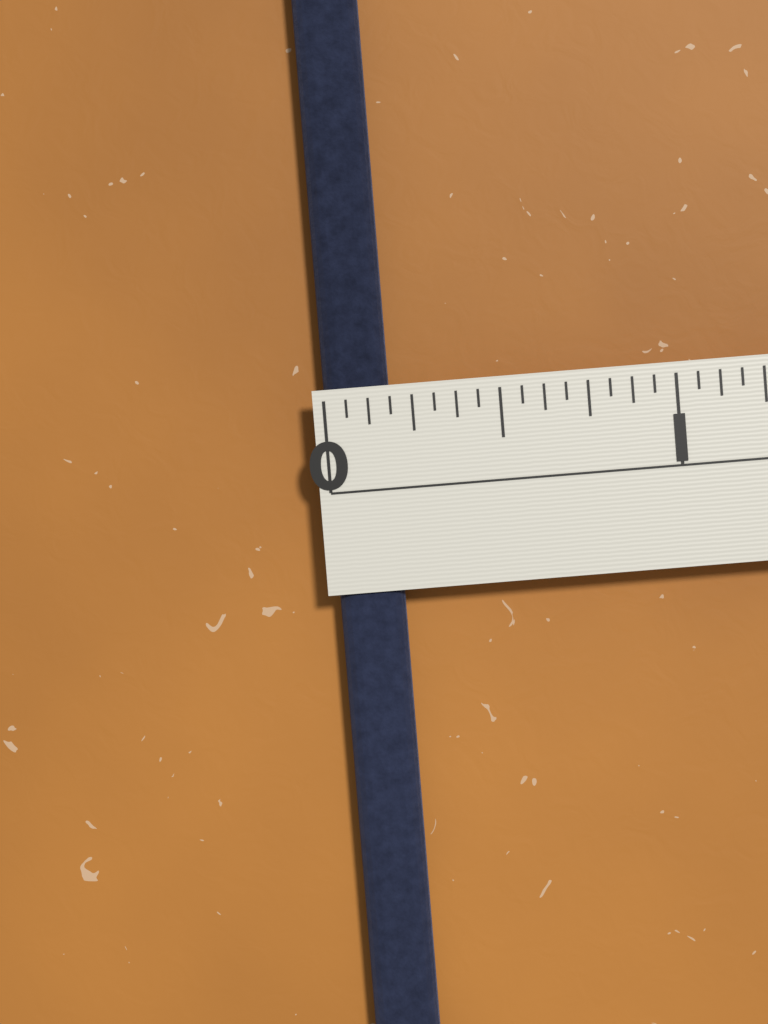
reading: 0.1875 in
